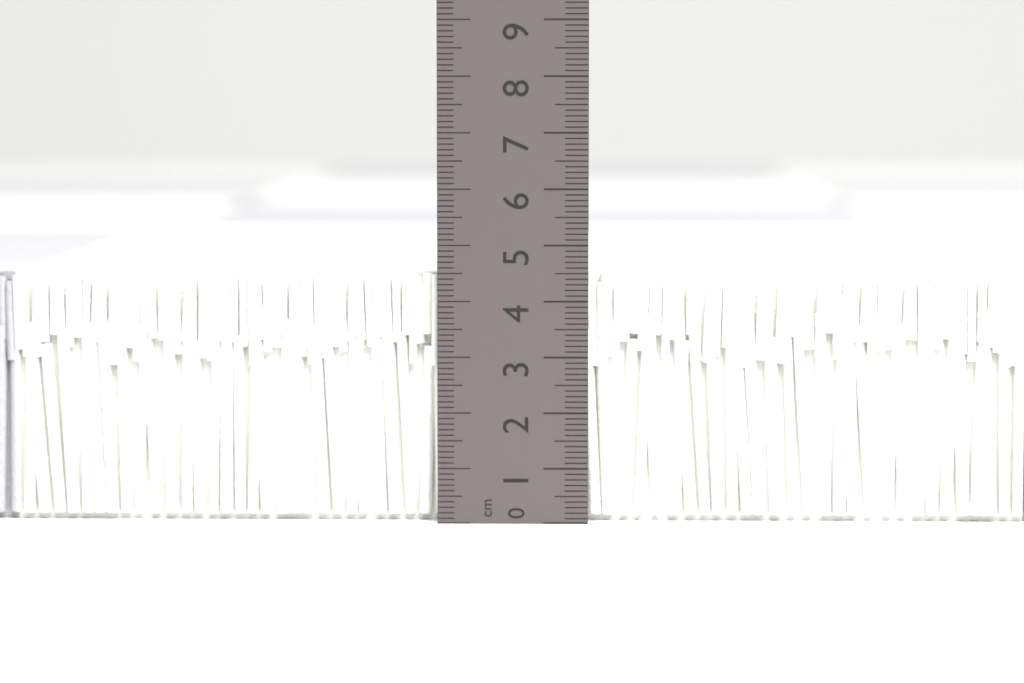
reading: 4.5 cm
